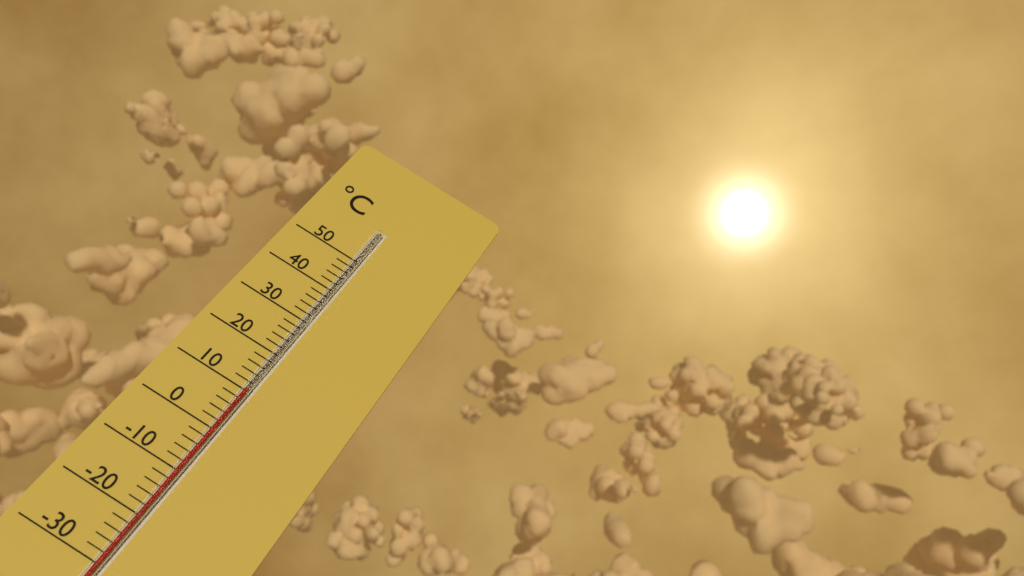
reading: 10 °C
